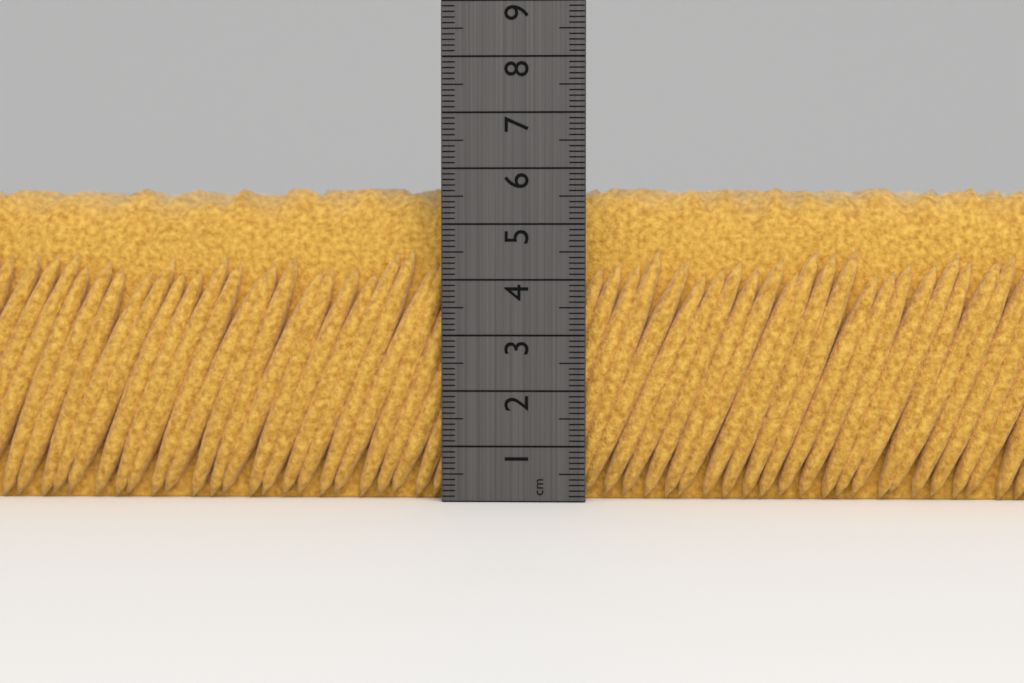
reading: 5.7 cm
